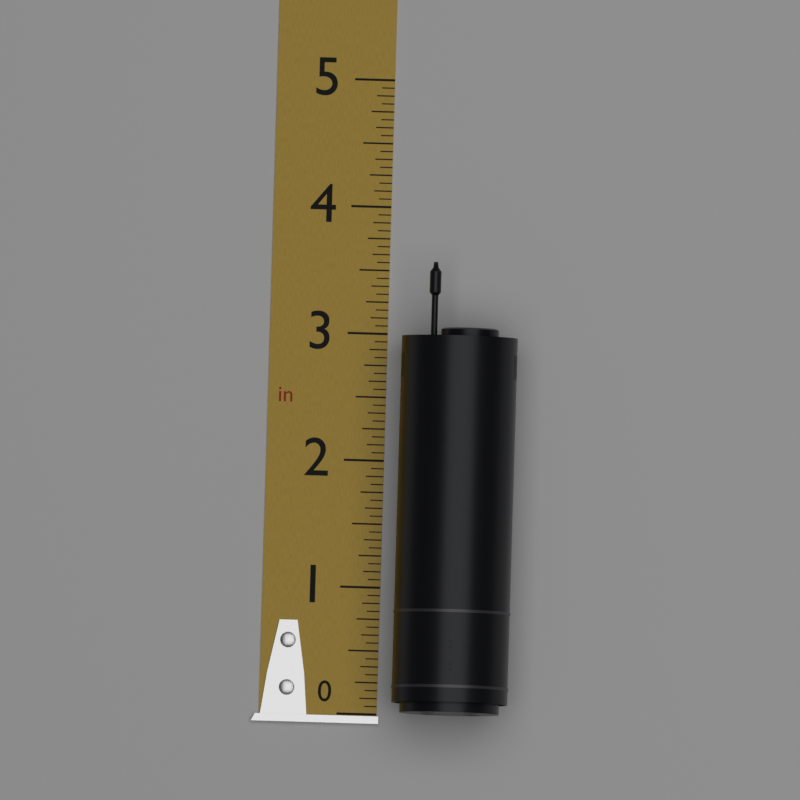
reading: 3.5625 in
